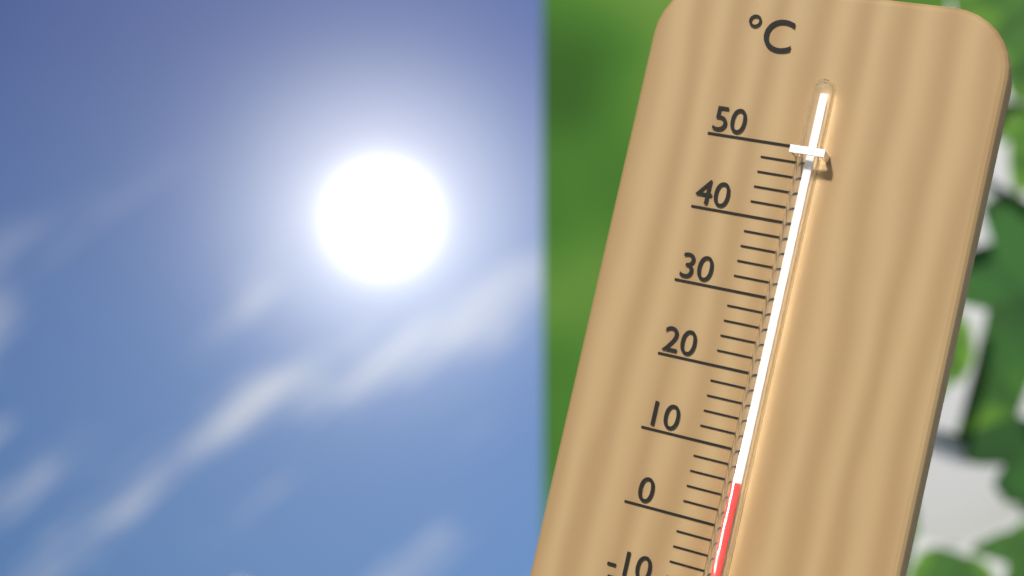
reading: 6 °C
